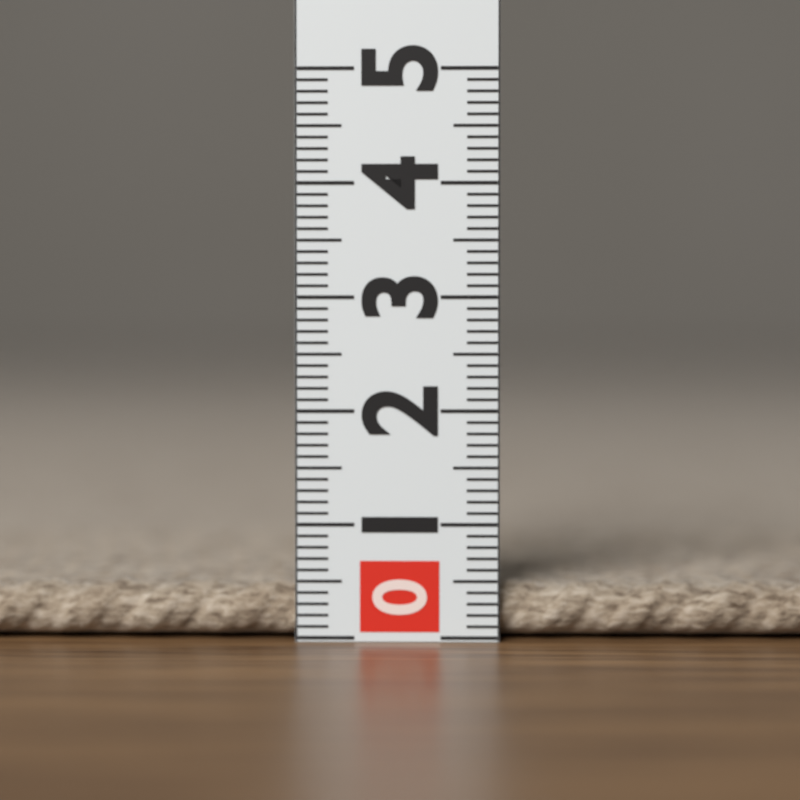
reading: 0.5 (no unit)
